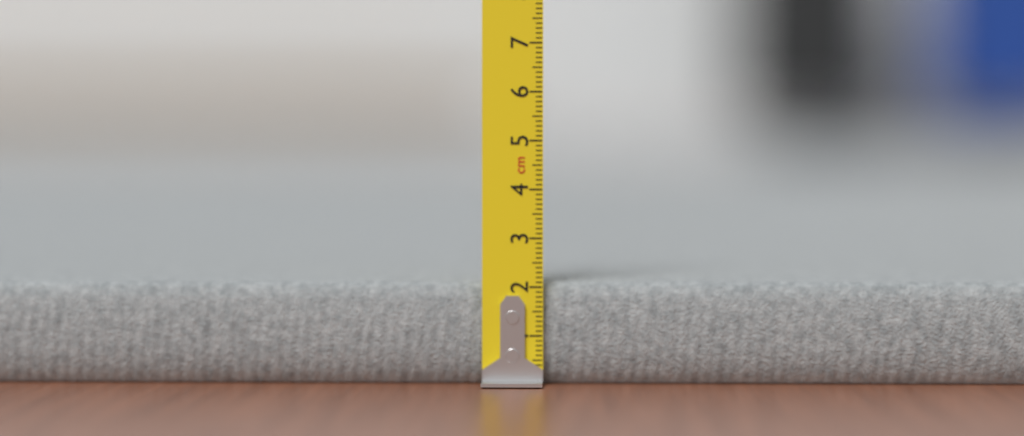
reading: 2.1 cm
